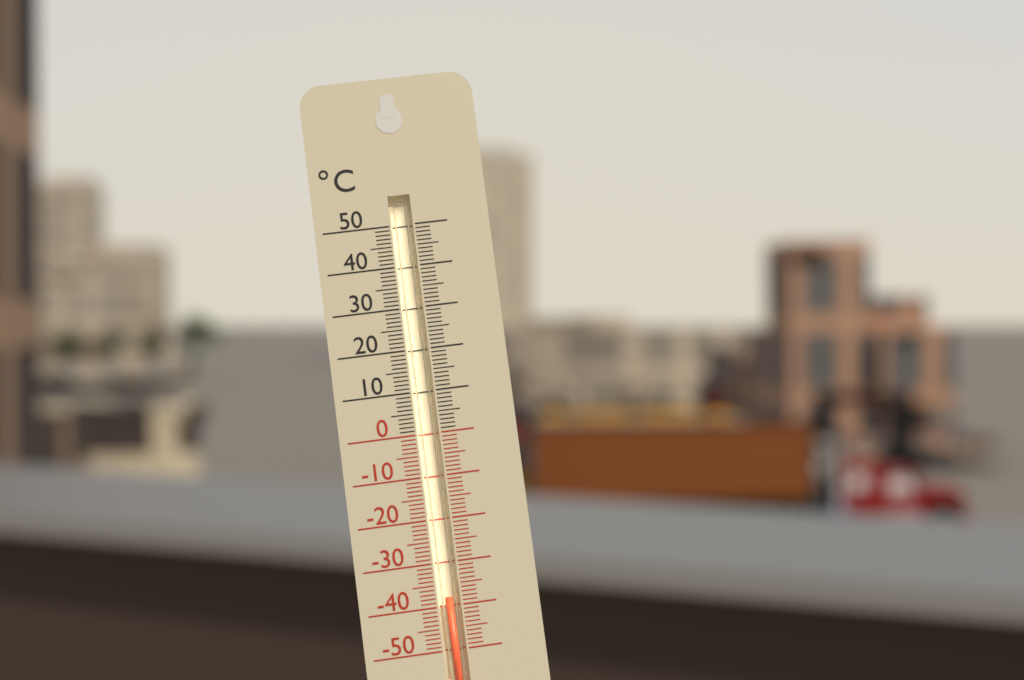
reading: -38 °C
